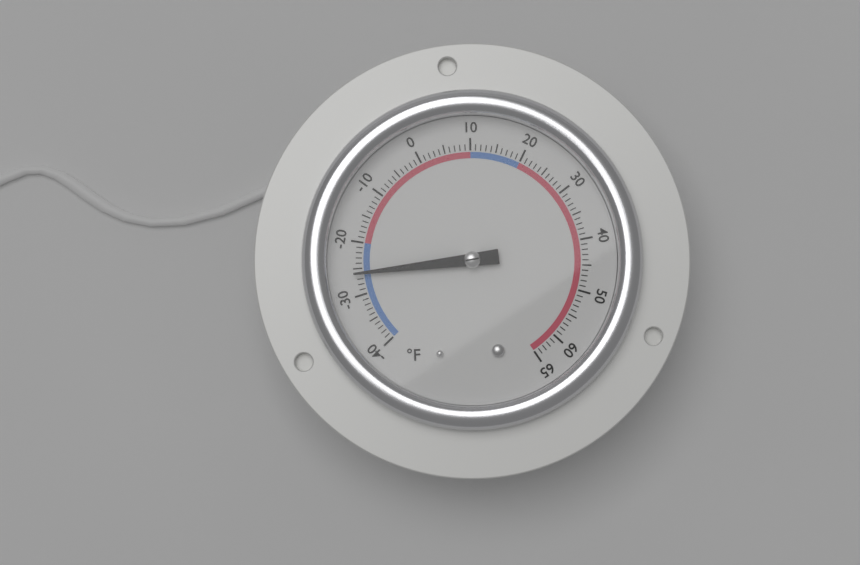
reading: -26 °F
